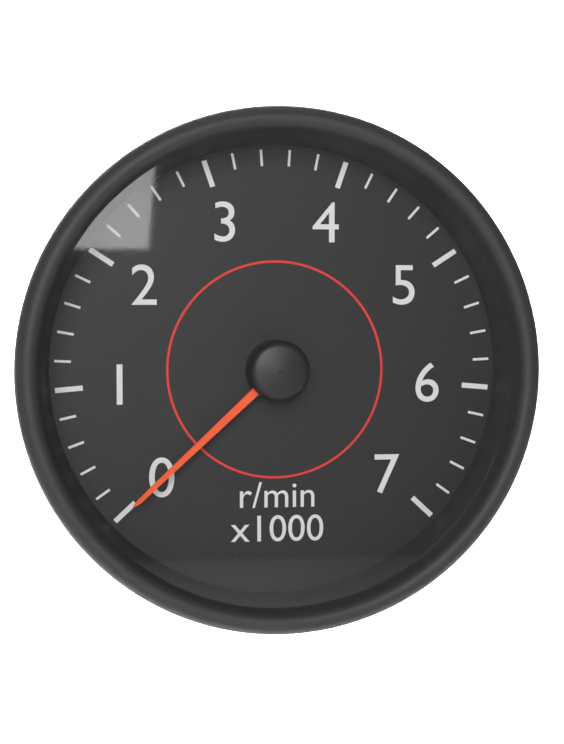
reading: 0 r/min
